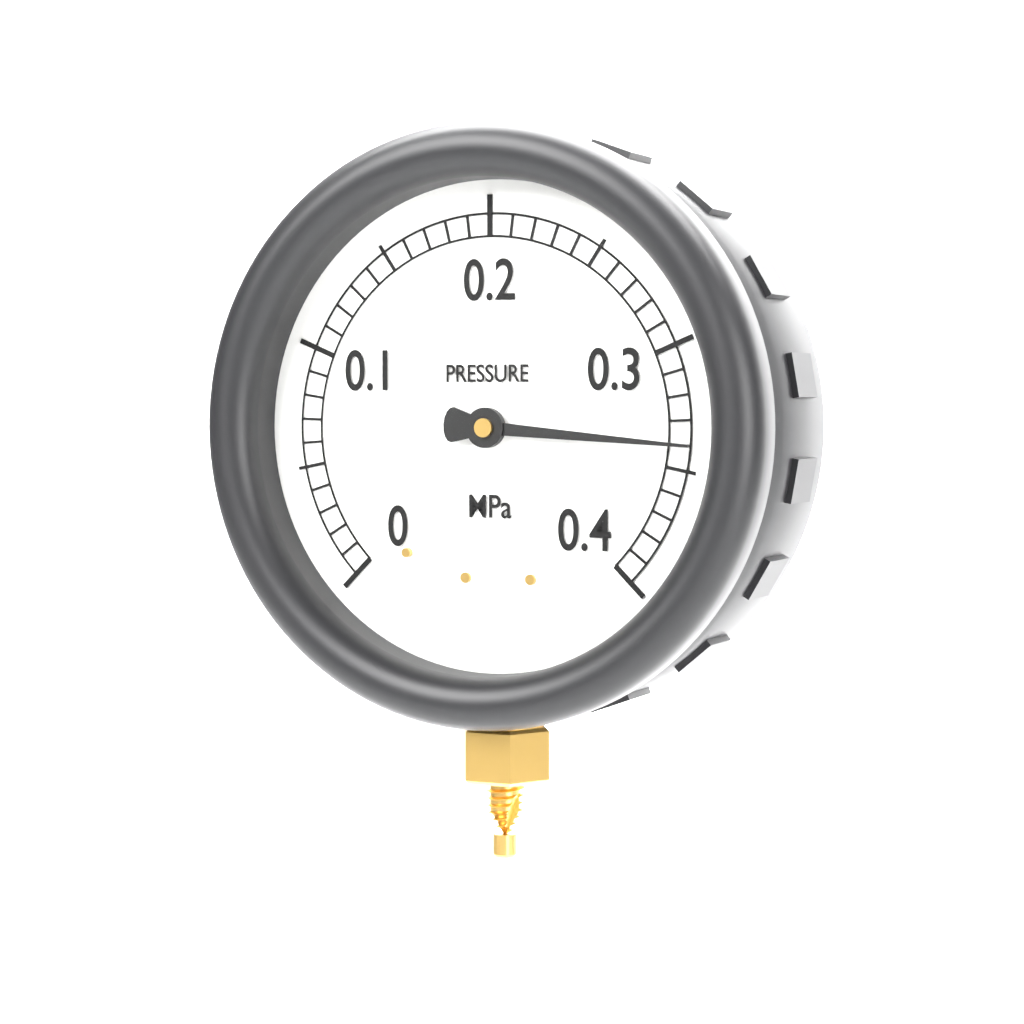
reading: 0.34 MPa
